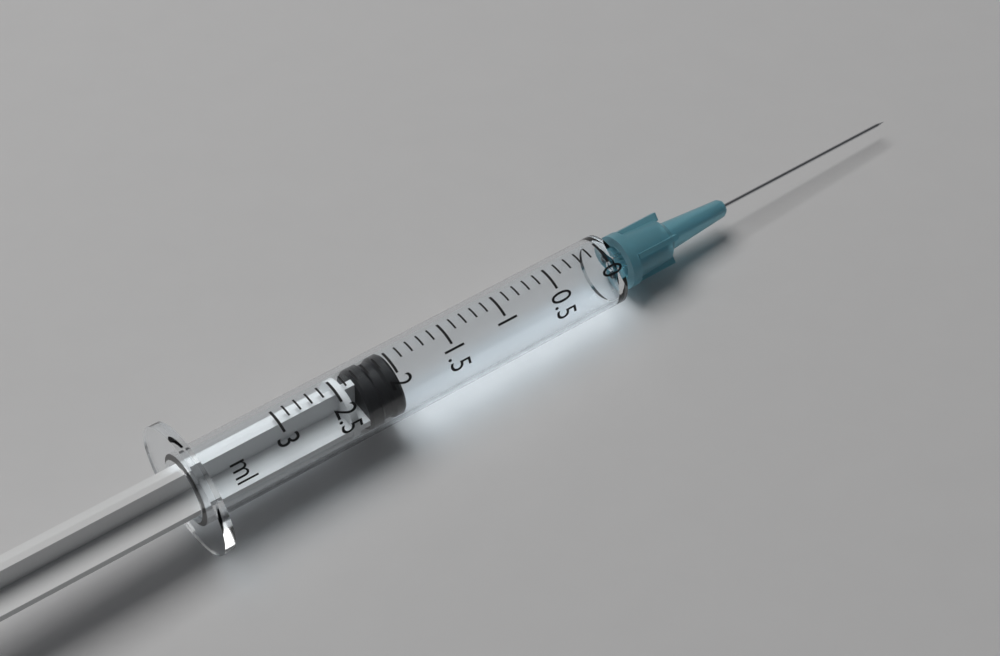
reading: 2.0 ml
